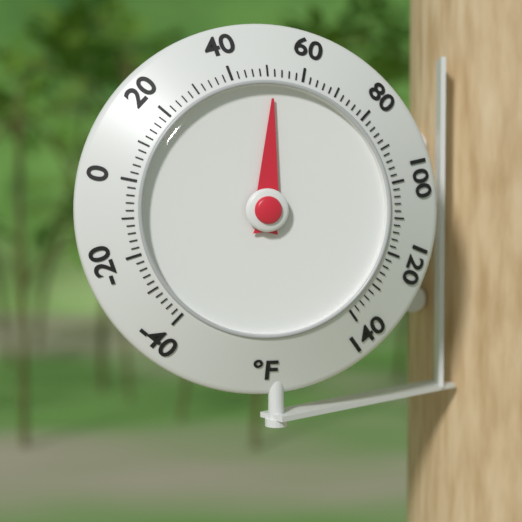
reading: 52 °F
